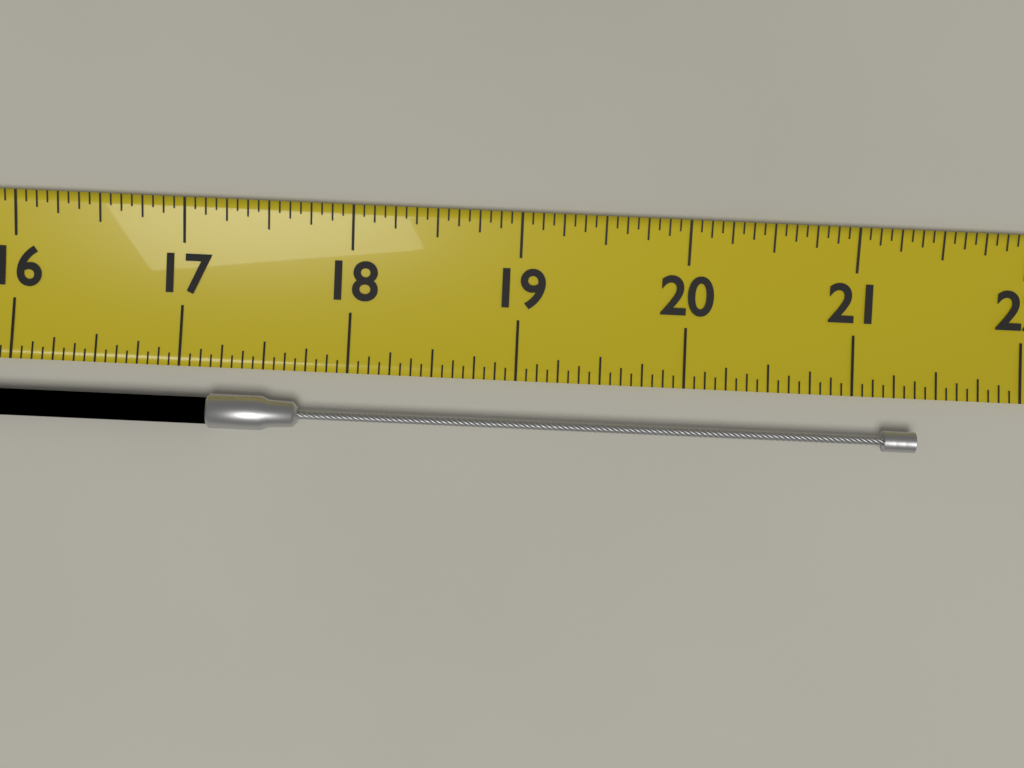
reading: 21.3750 (no unit)
